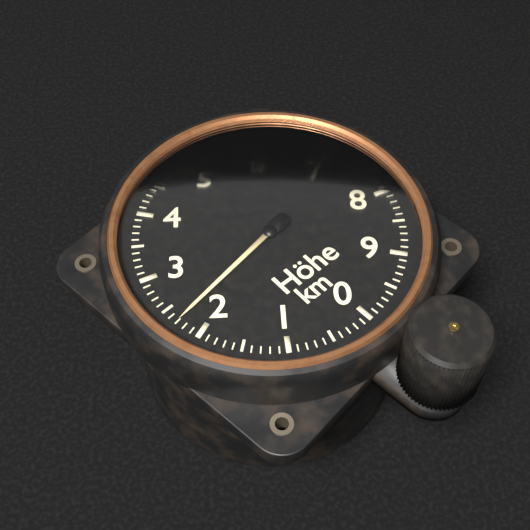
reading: 2.3 km
